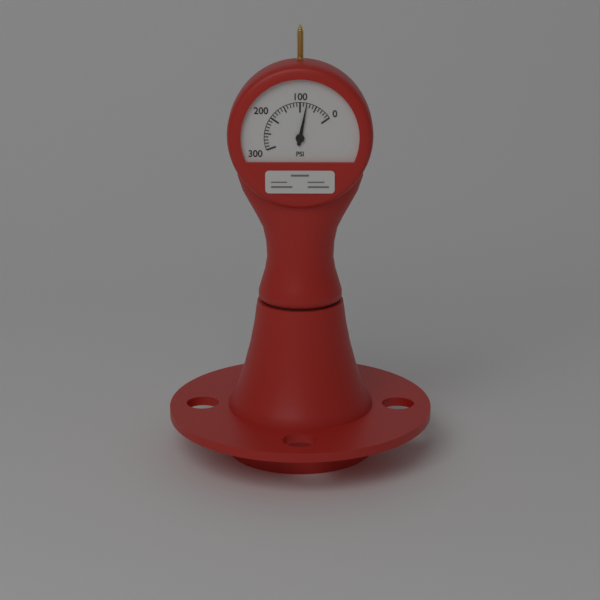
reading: 80 psi
